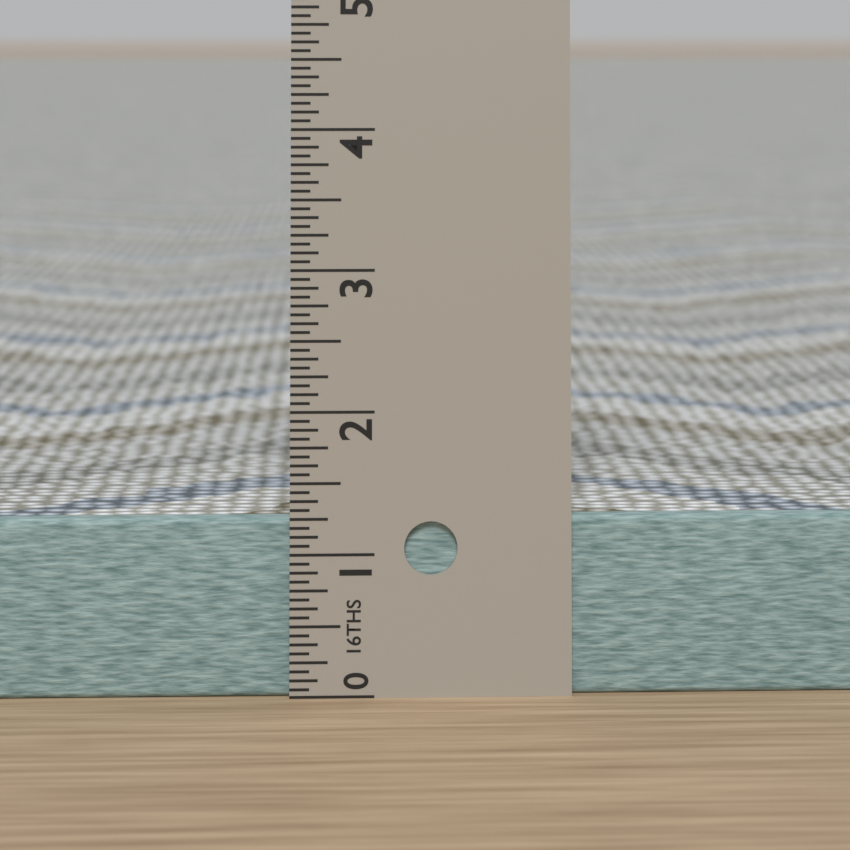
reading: 1.2500 in
